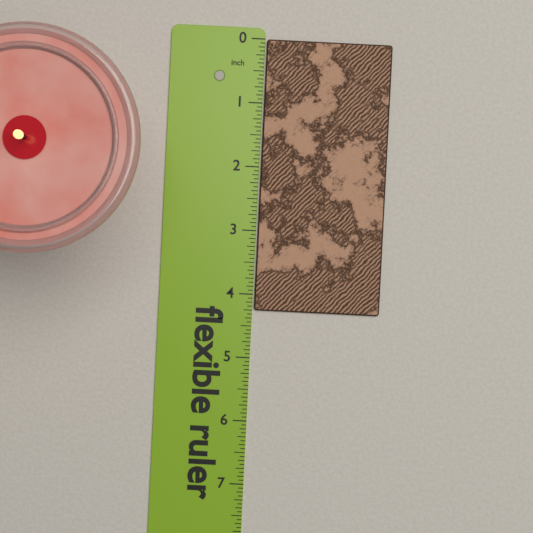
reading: 4.2500 in
